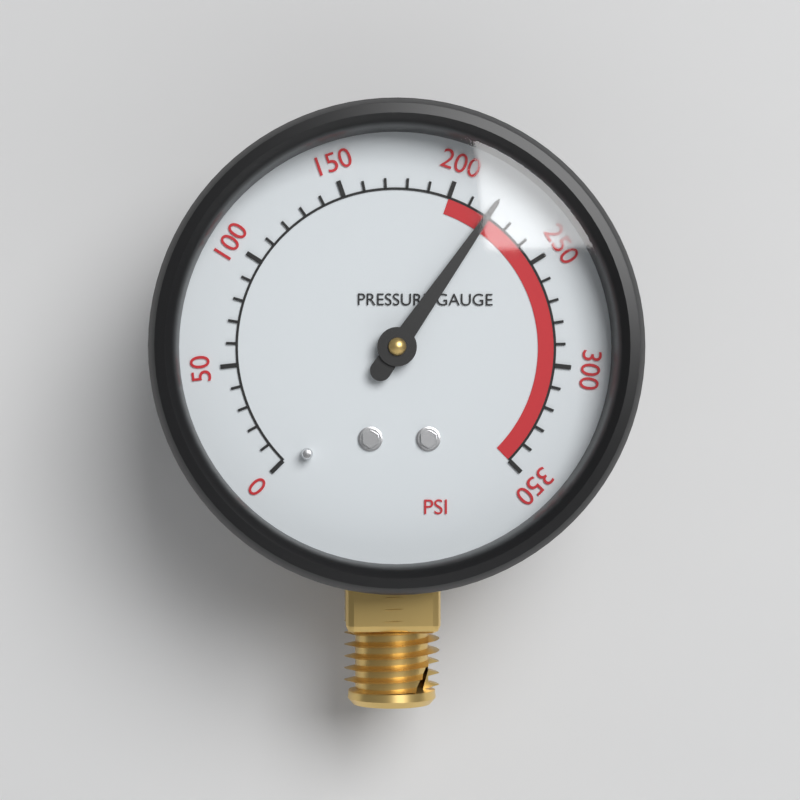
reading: 220 psi
